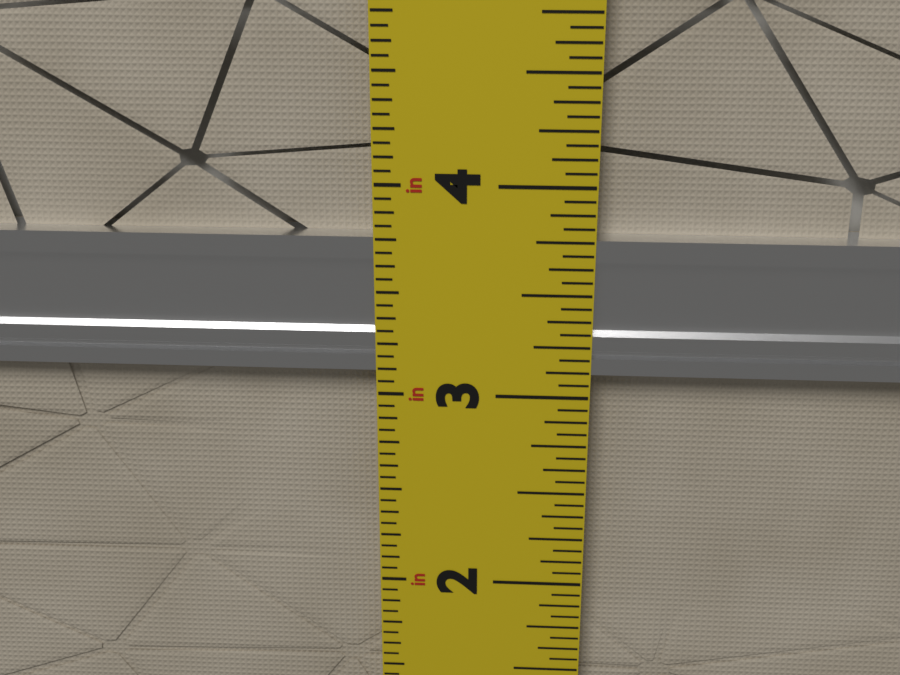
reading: 3.7500 in
